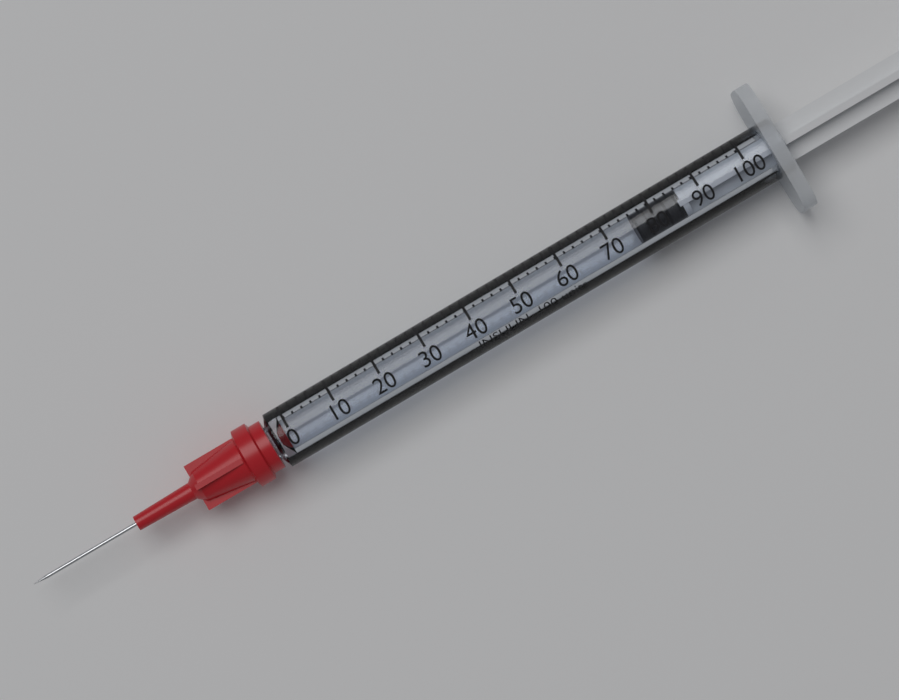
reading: 76 units
